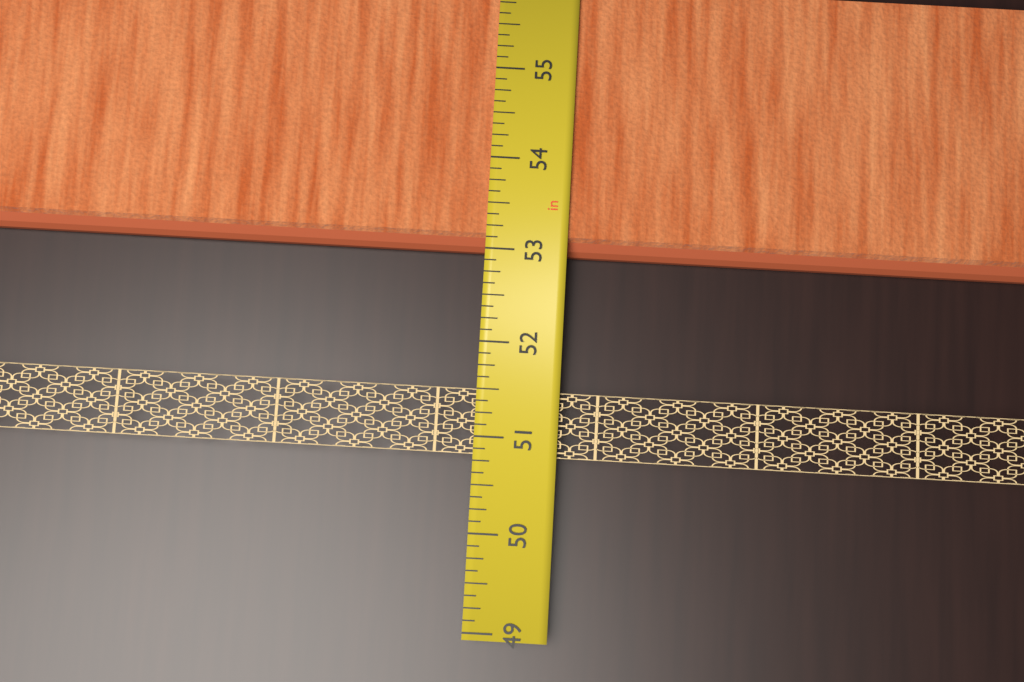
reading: 53.000 in
